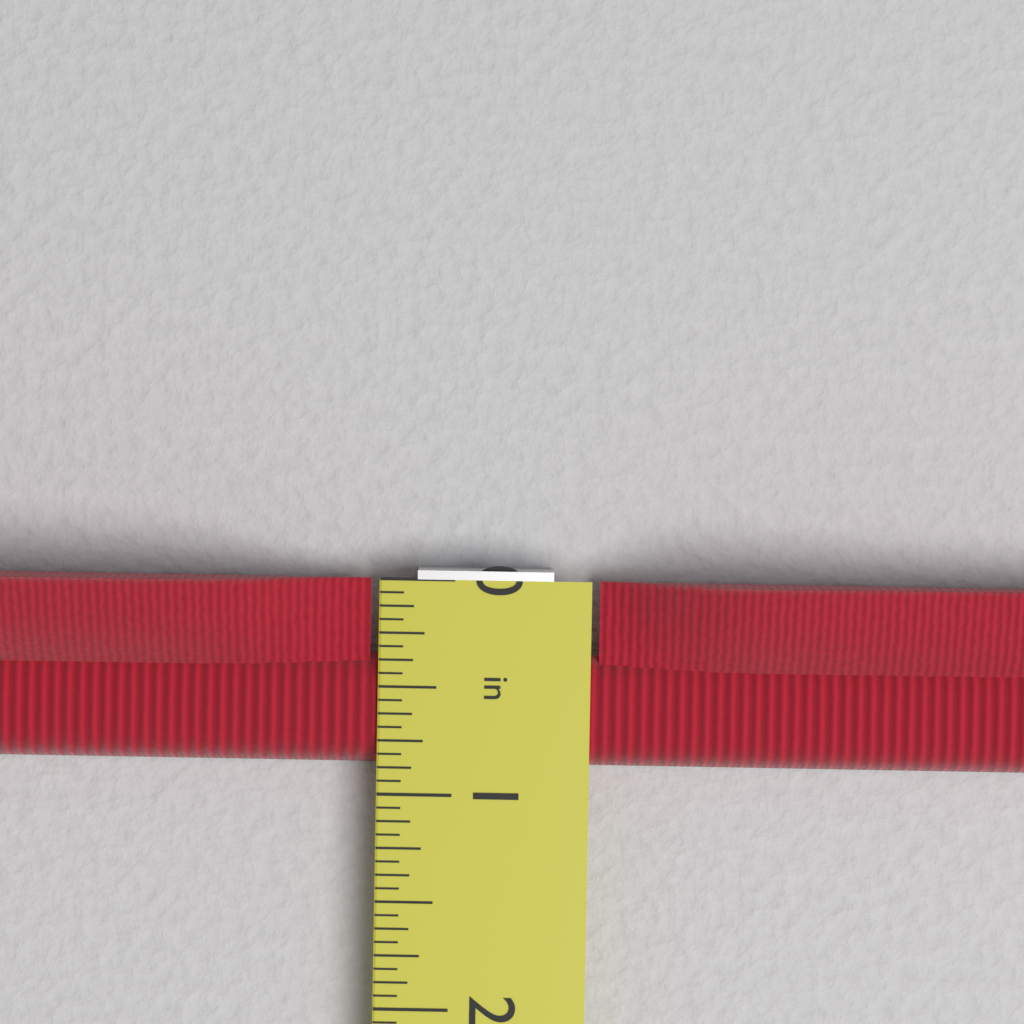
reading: 0.8750 in
